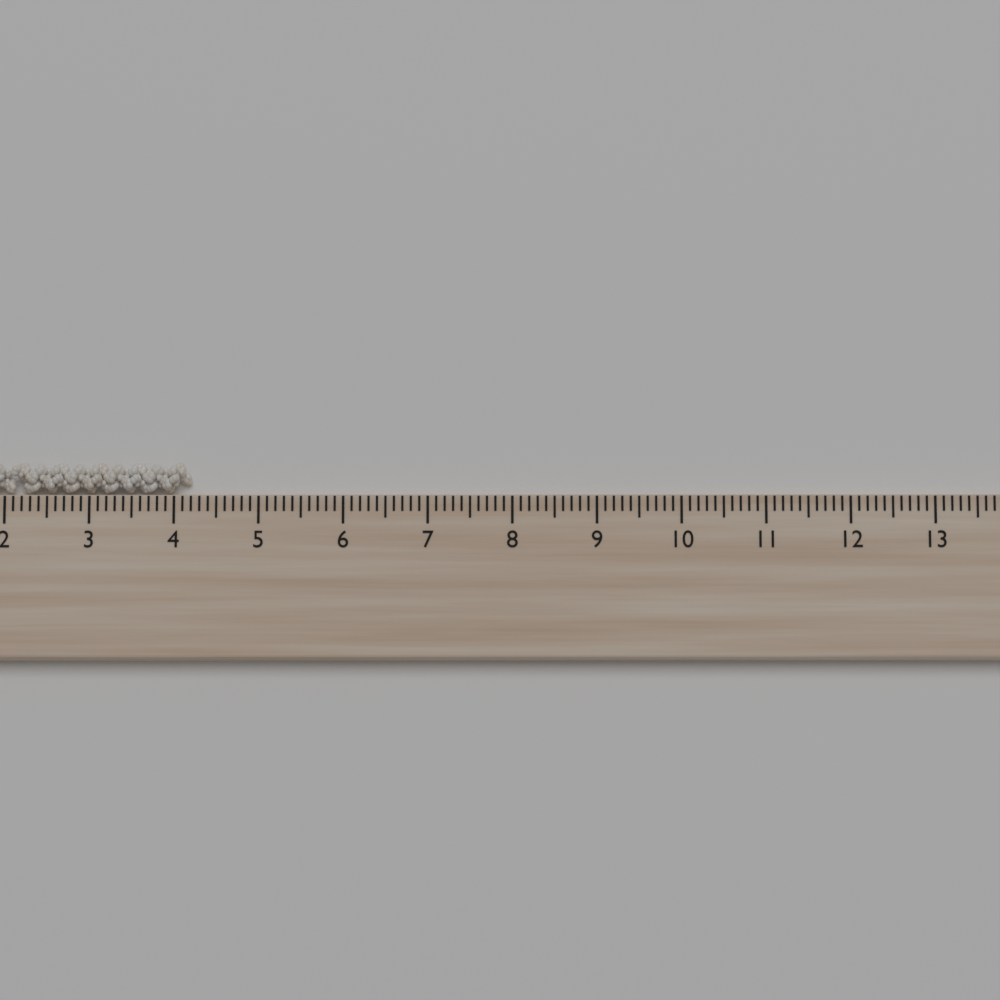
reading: 4.2 cm
